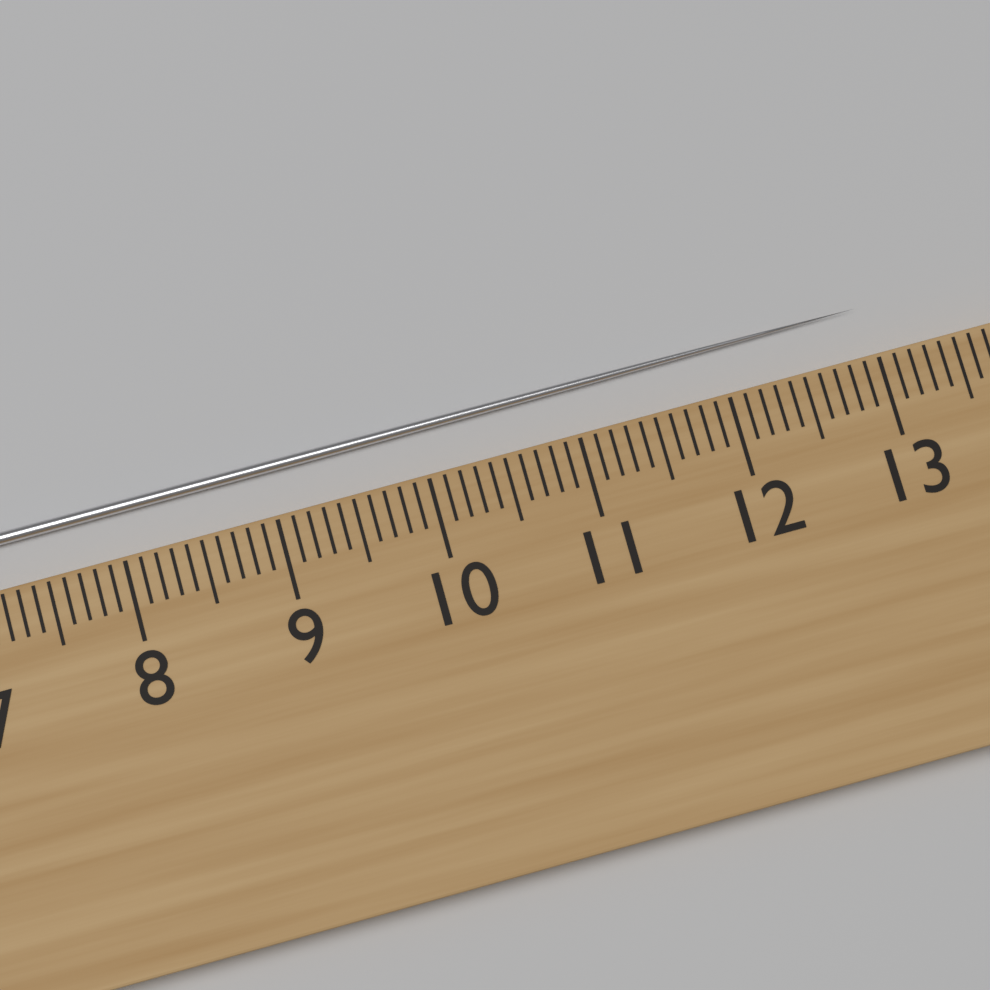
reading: 13.0 cm
